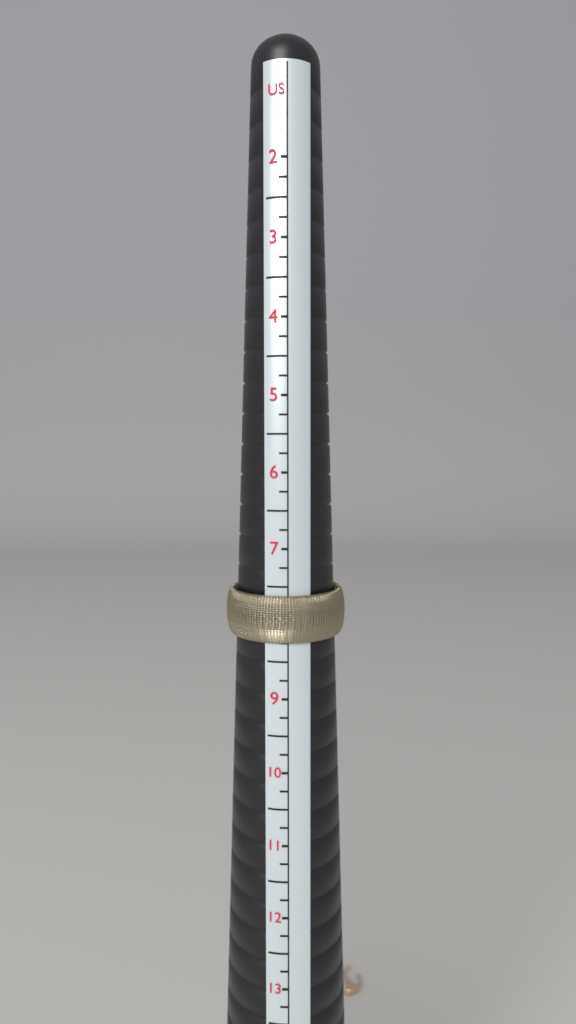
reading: 8.25 US
